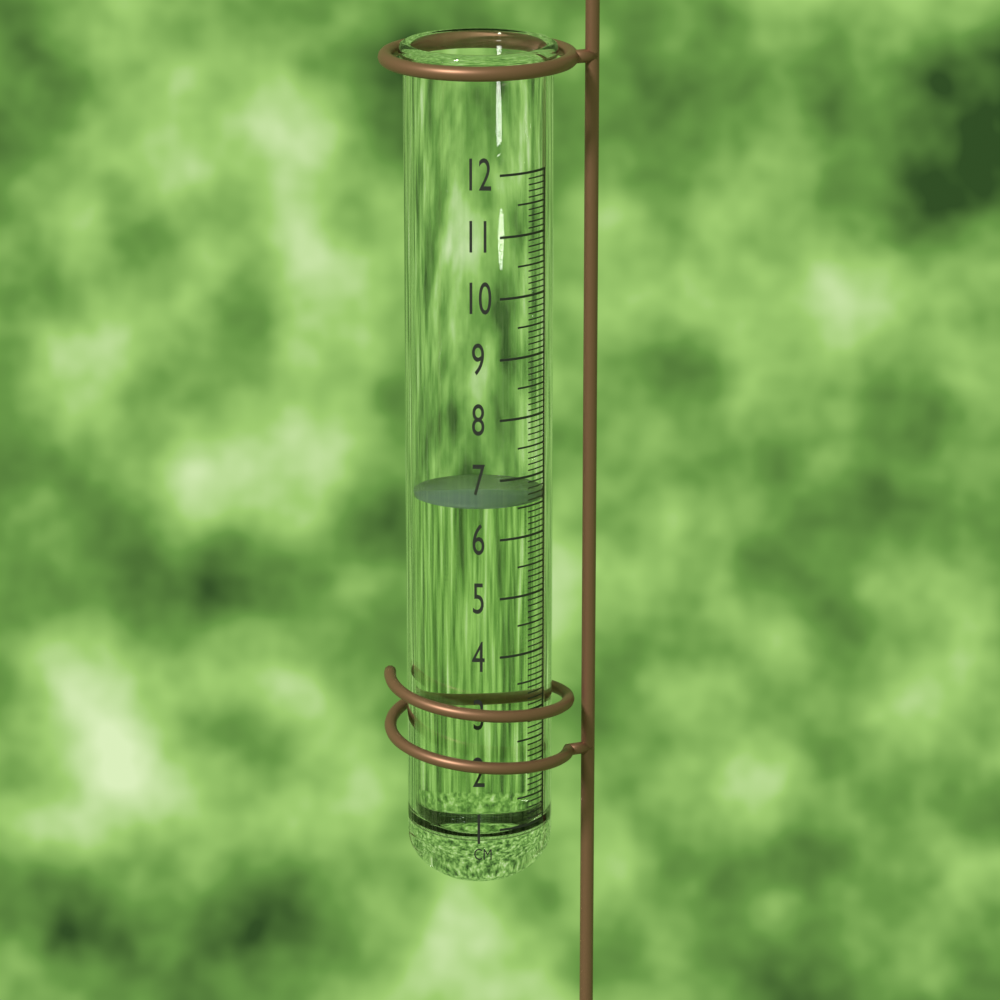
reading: 6.6 cm
